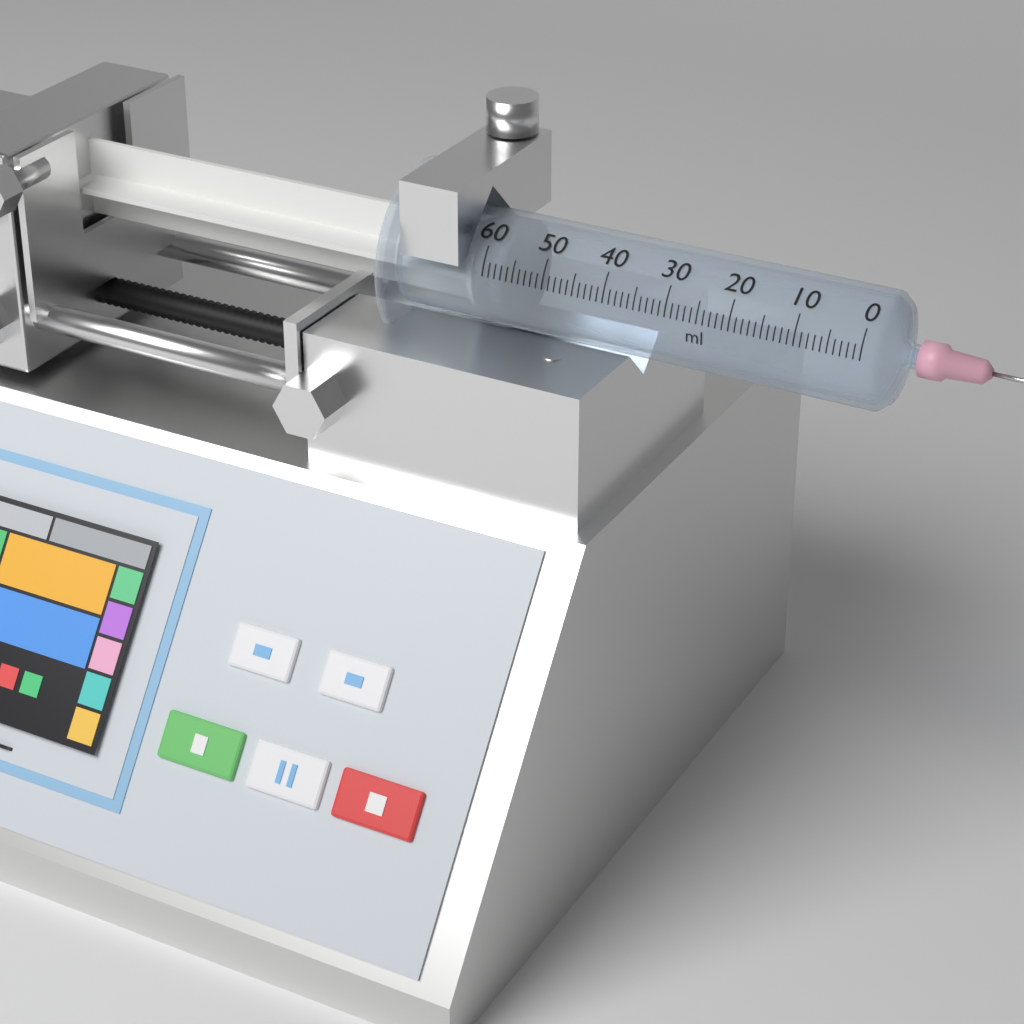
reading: 57 ml
